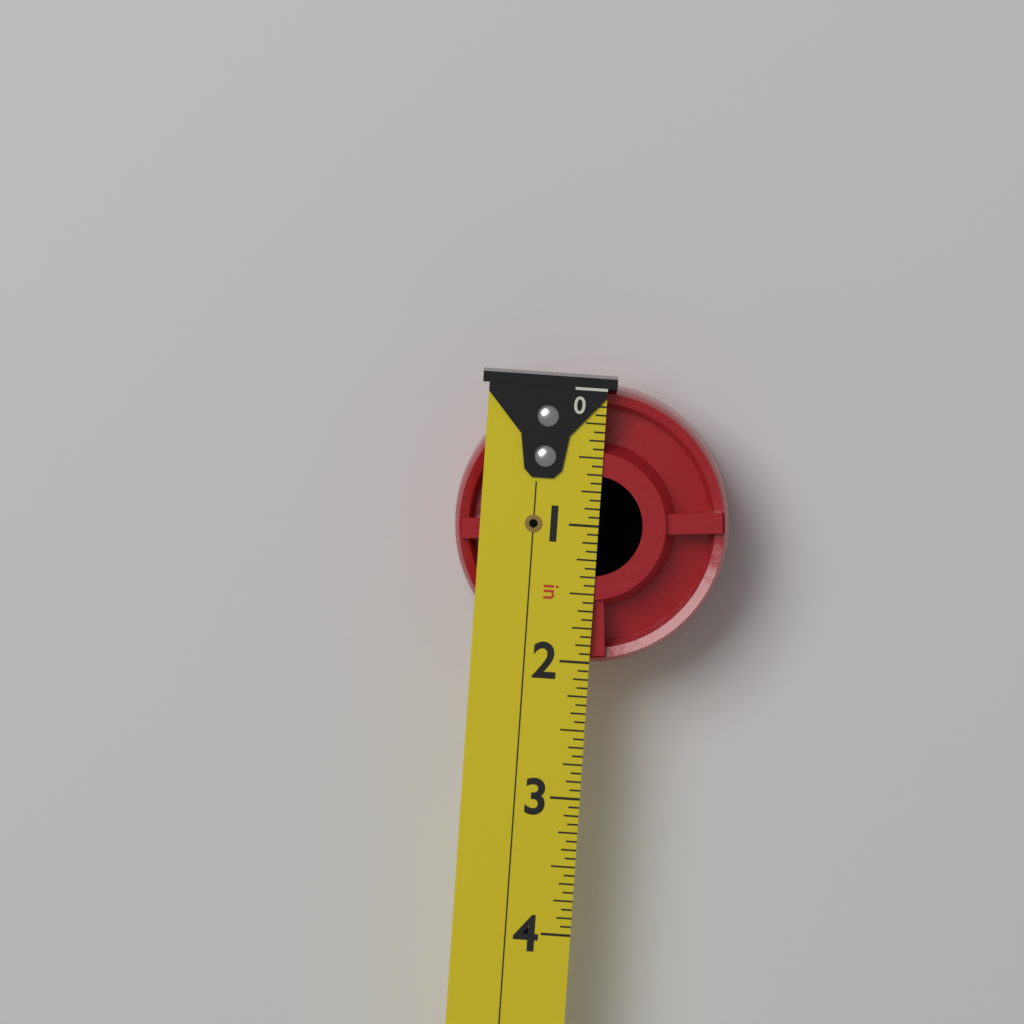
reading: 2.0000 in
